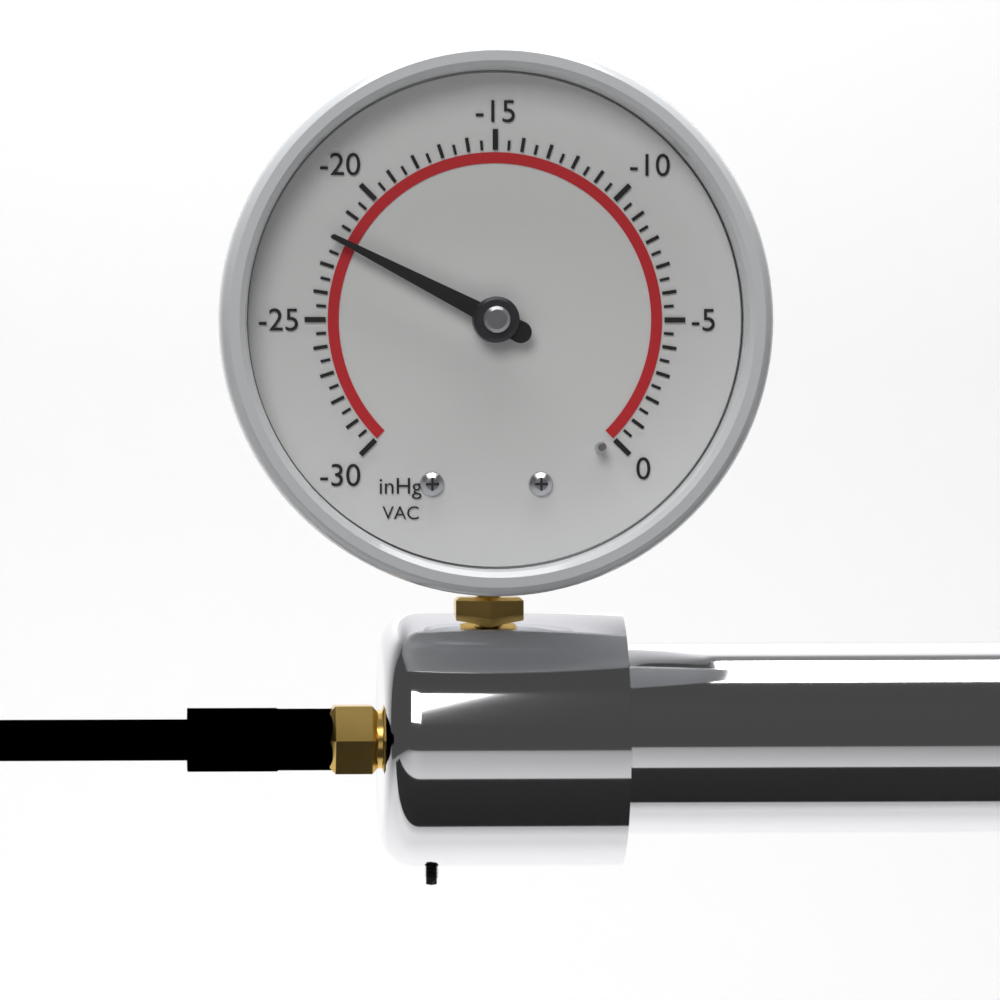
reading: -22.0 inHg
